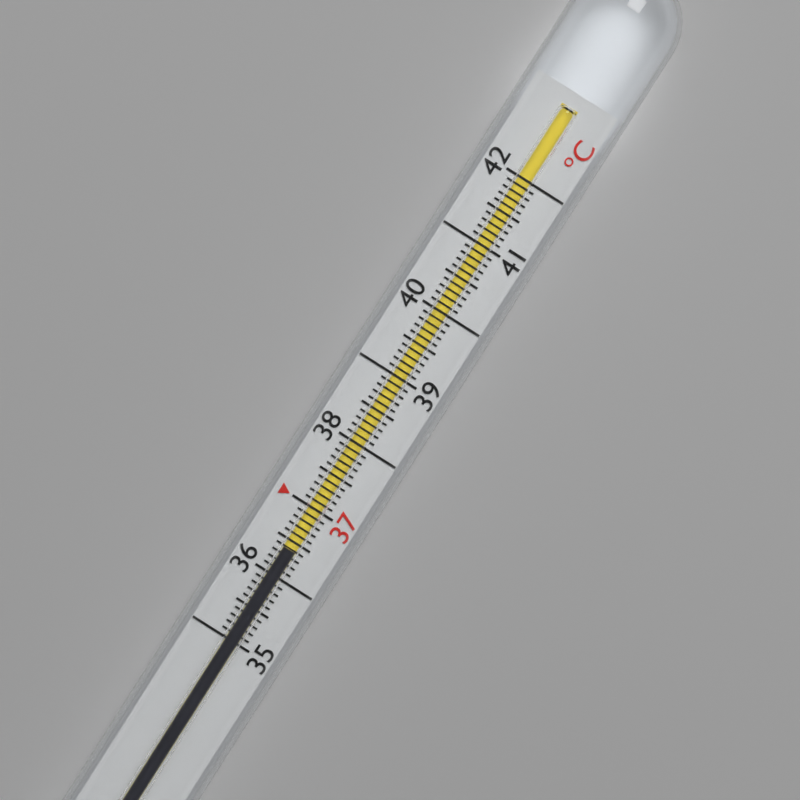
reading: 36.4 °C
